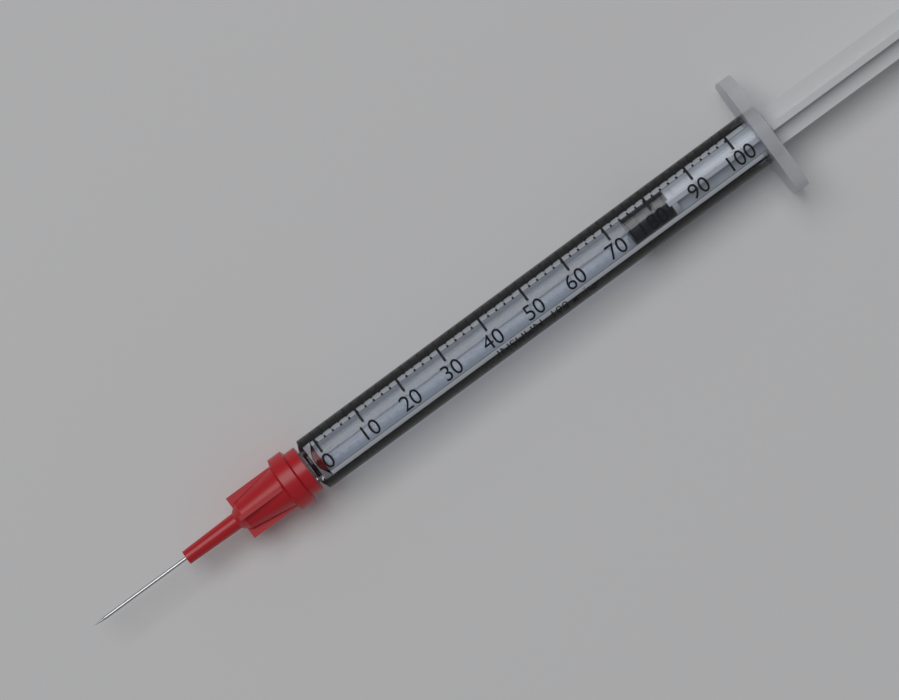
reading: 74 units
